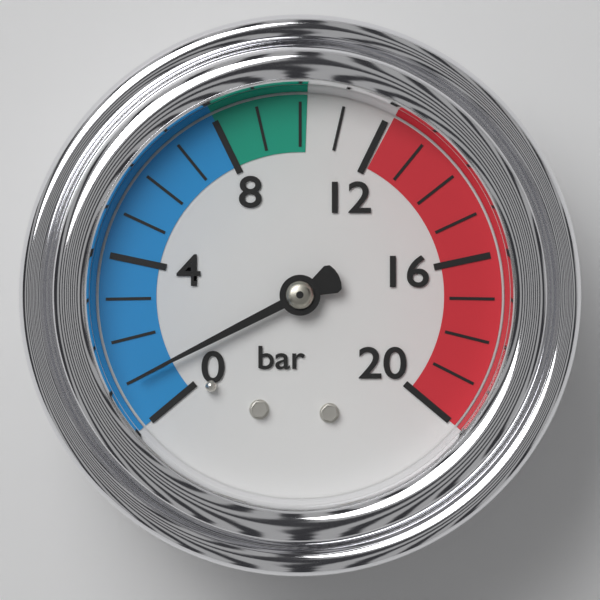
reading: 1 bar
